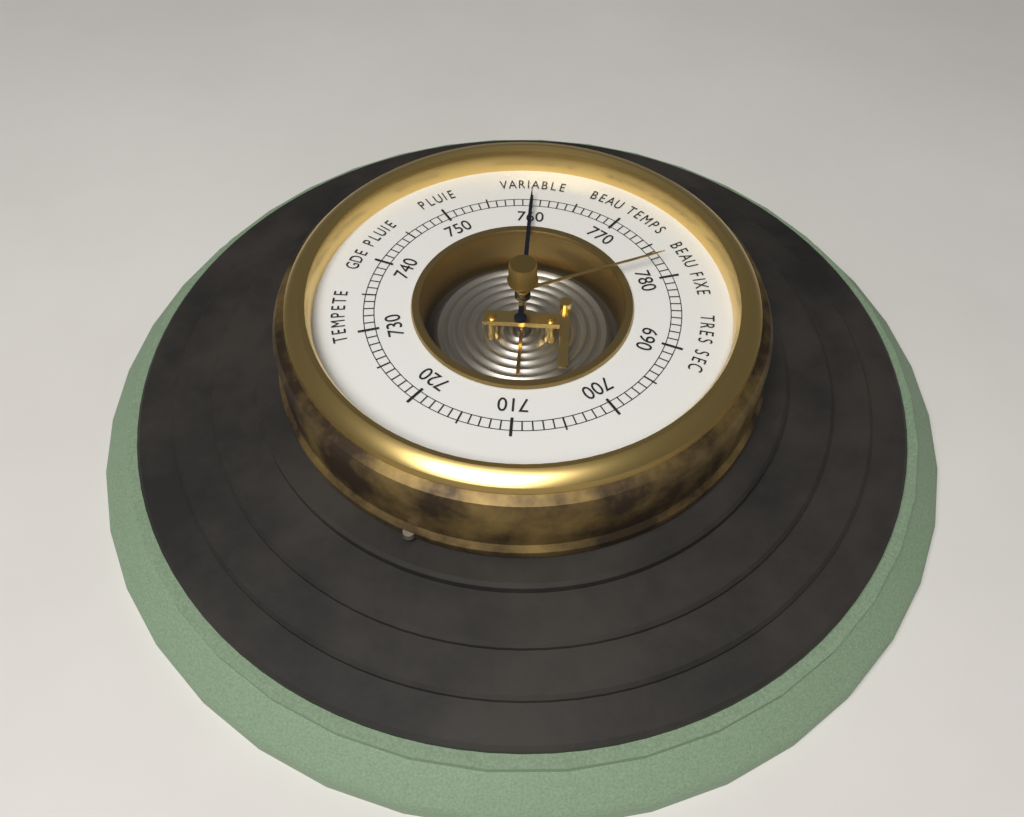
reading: 760 (no unit)
